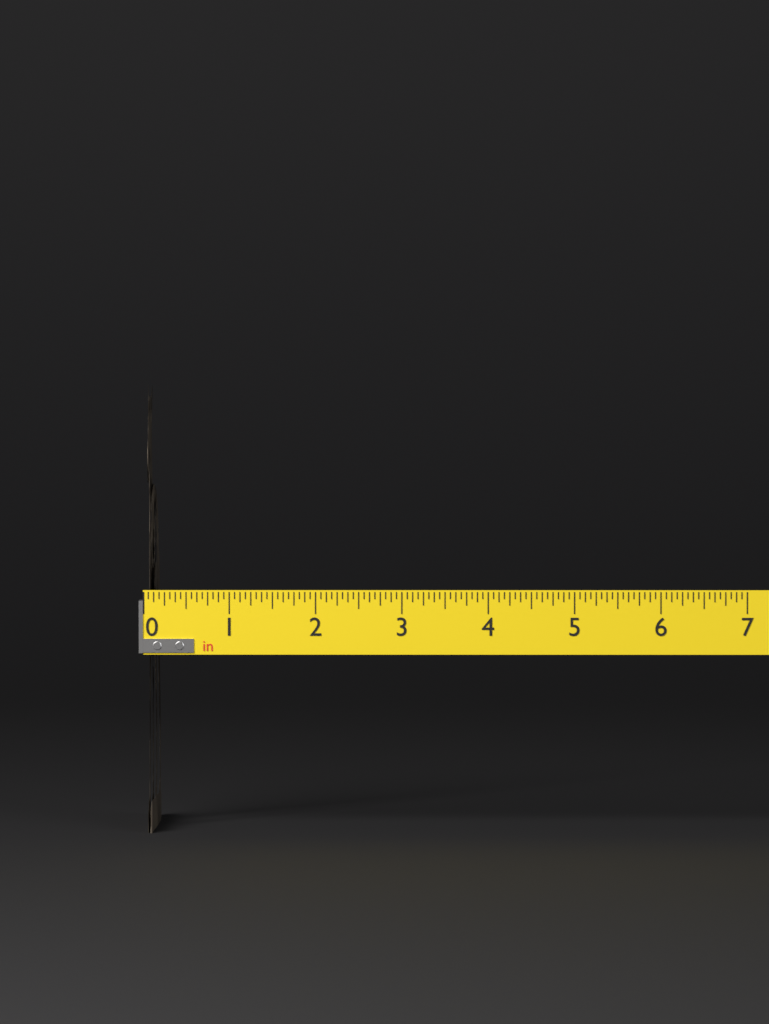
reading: 0.1250 in
